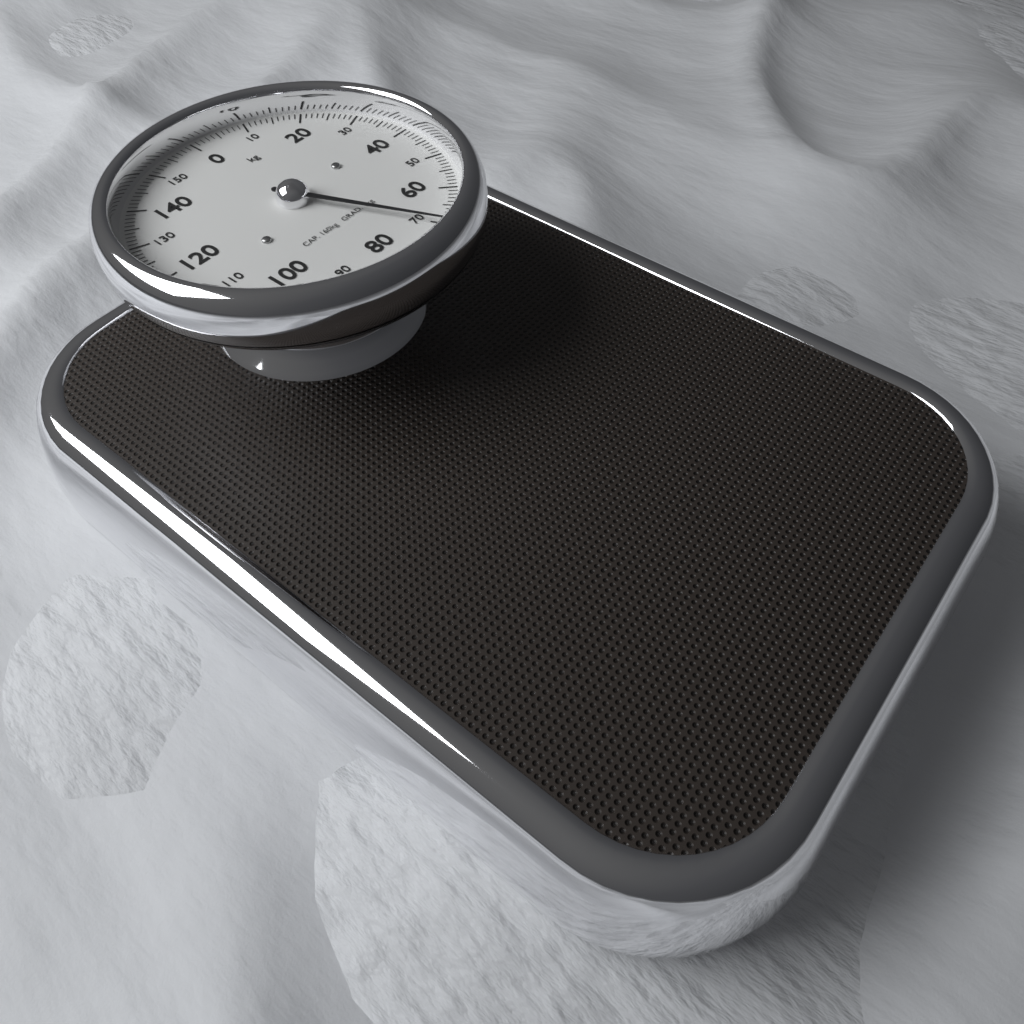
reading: 70 kg
